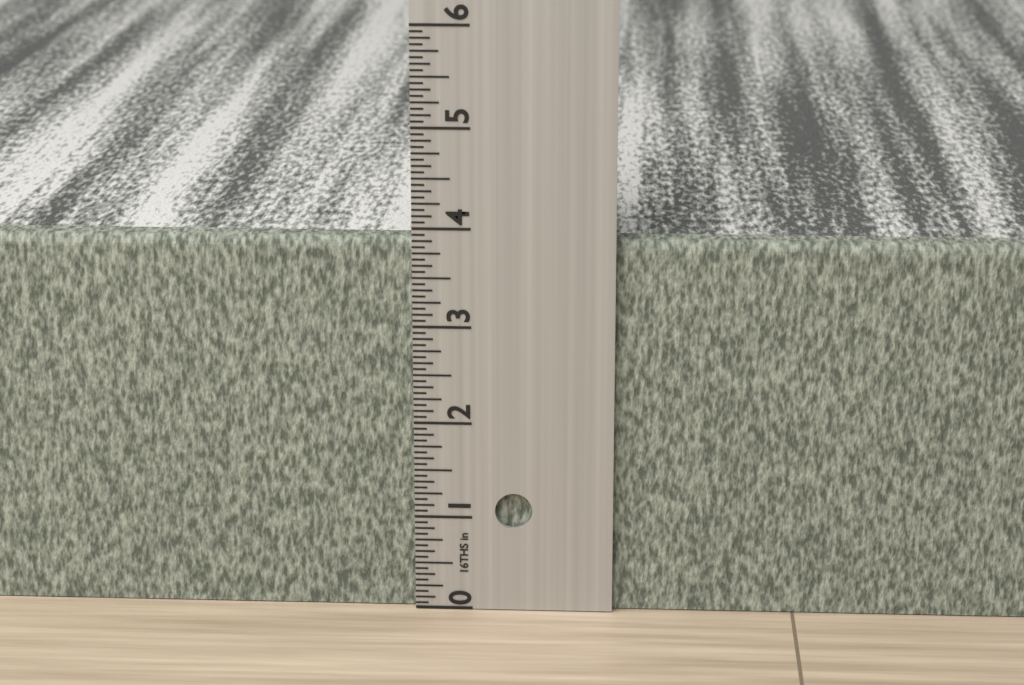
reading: 3.8750 in
